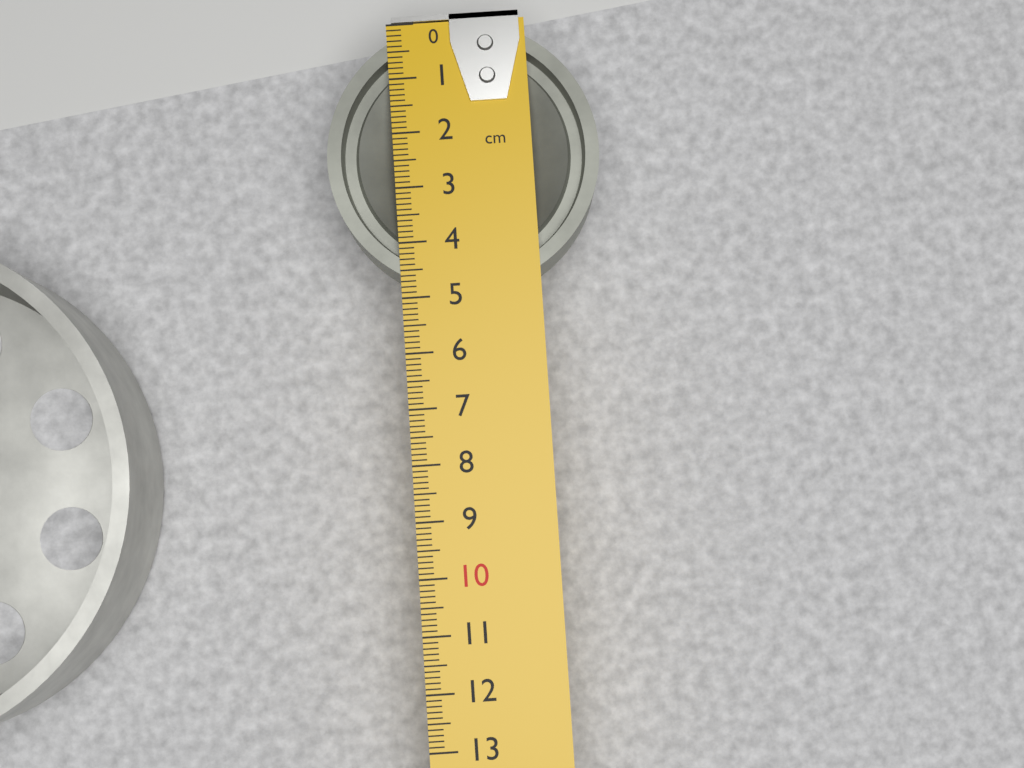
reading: 4.9 cm
